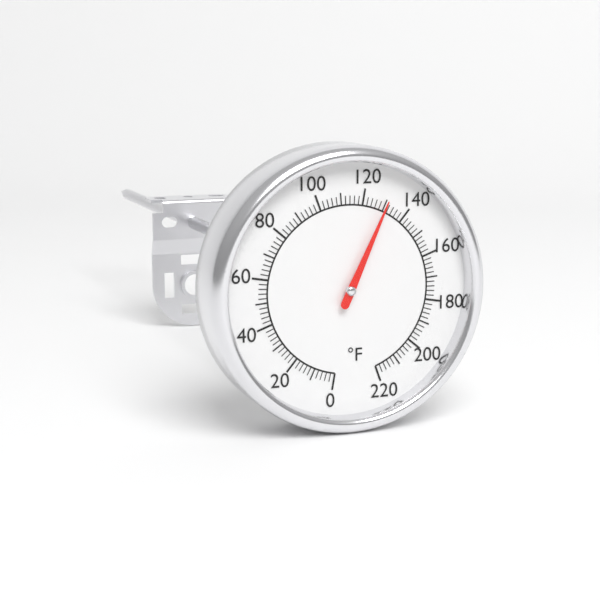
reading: 130 °F
